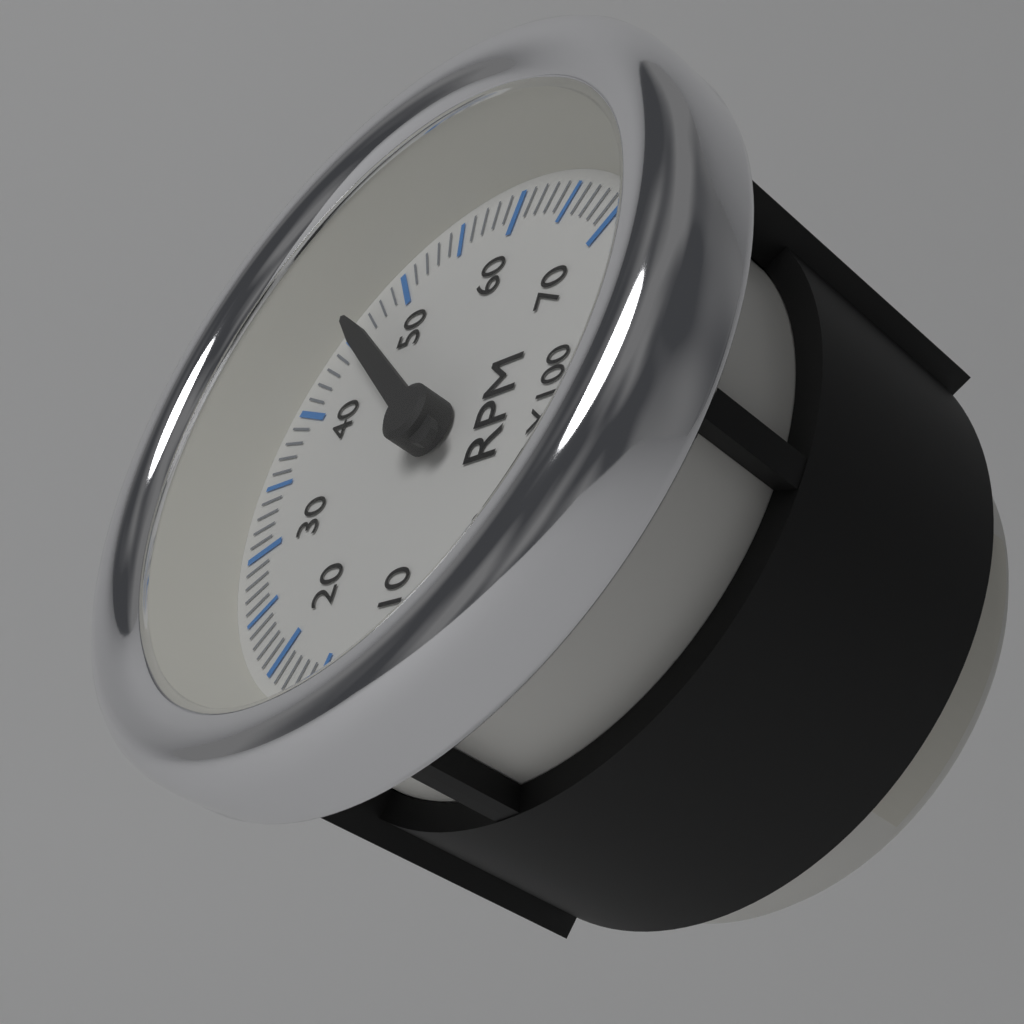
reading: 4600 RPM
